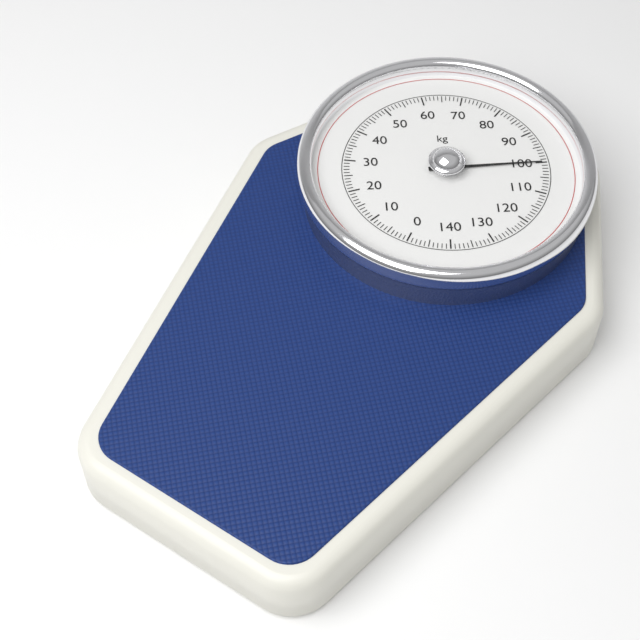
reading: 100 kg
